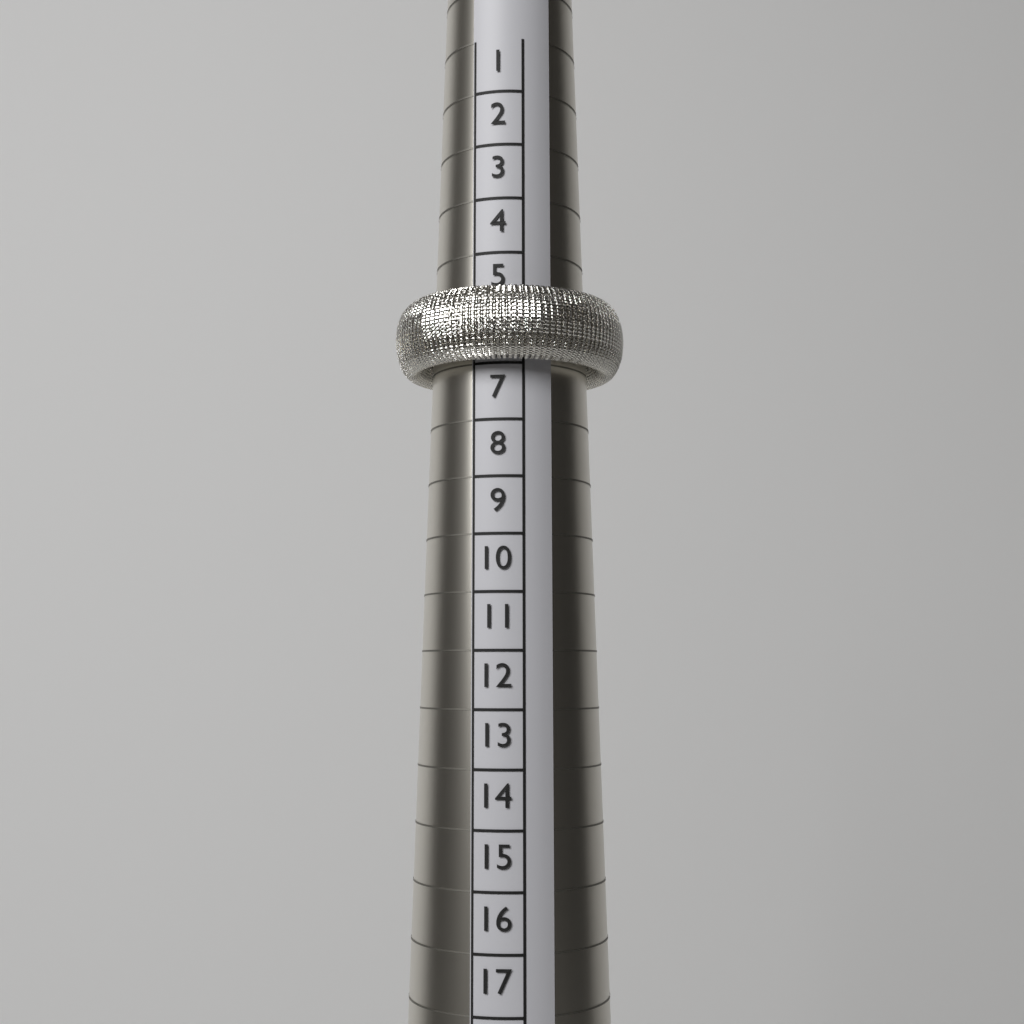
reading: 6 (no unit)
